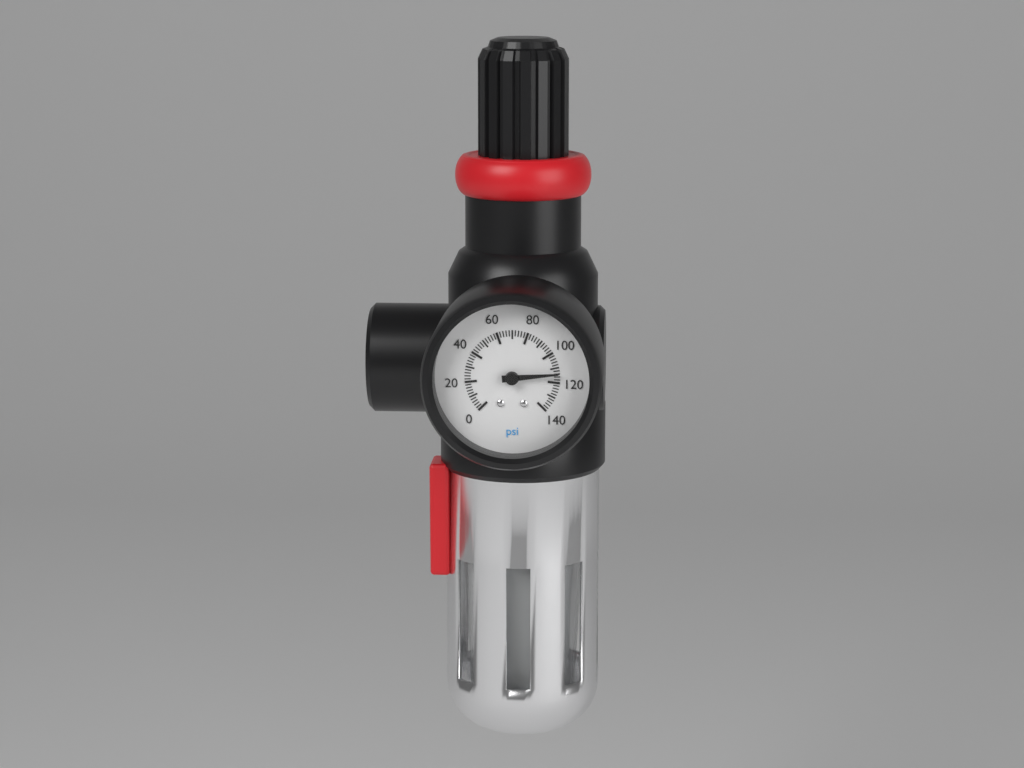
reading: 114 psi
